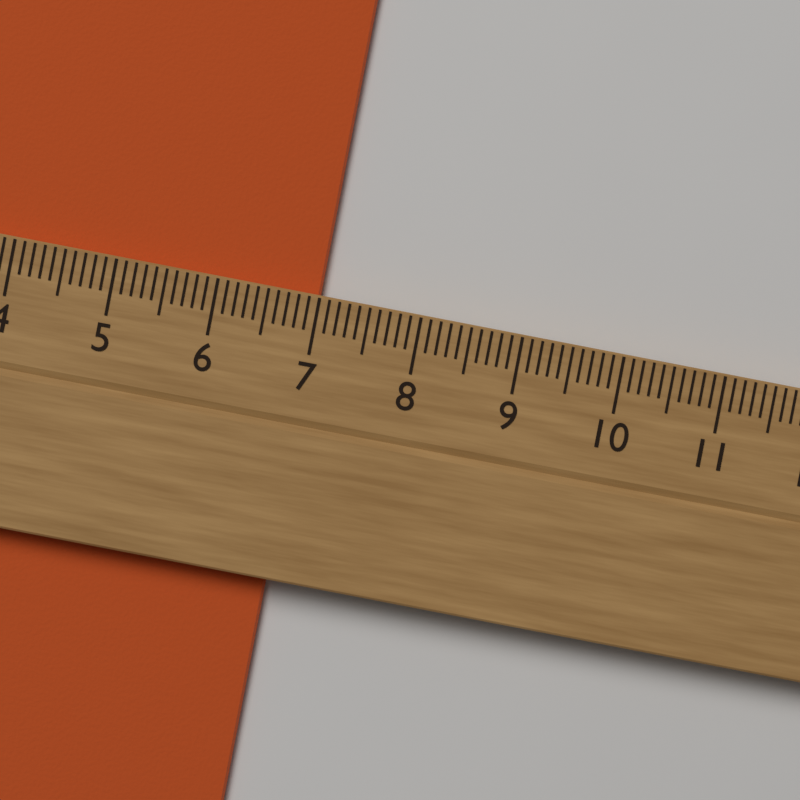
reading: 7.0 cm
